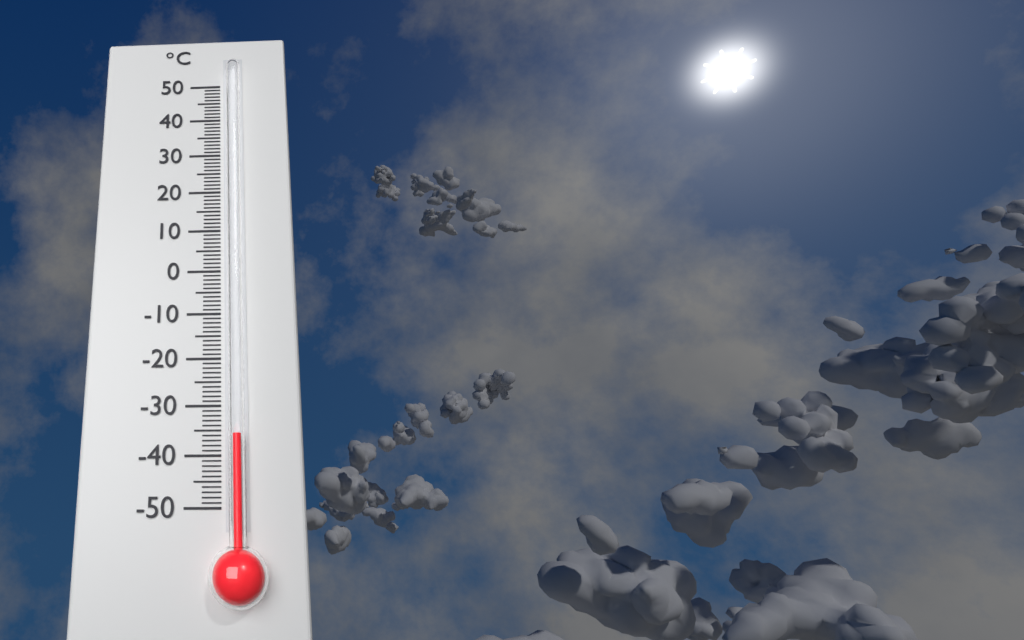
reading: -36 °C
